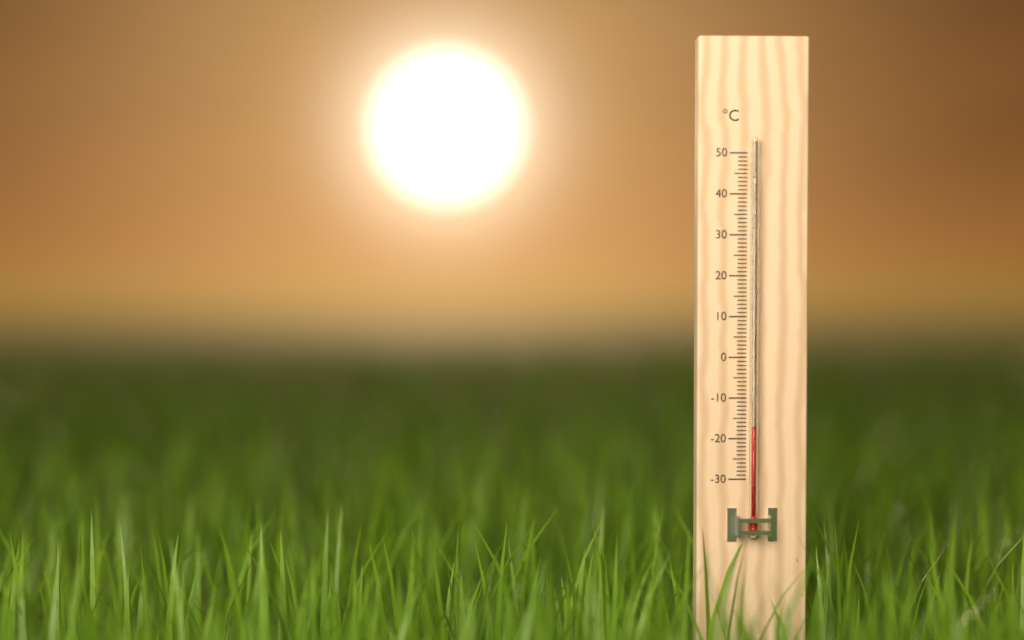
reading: -17 °C
